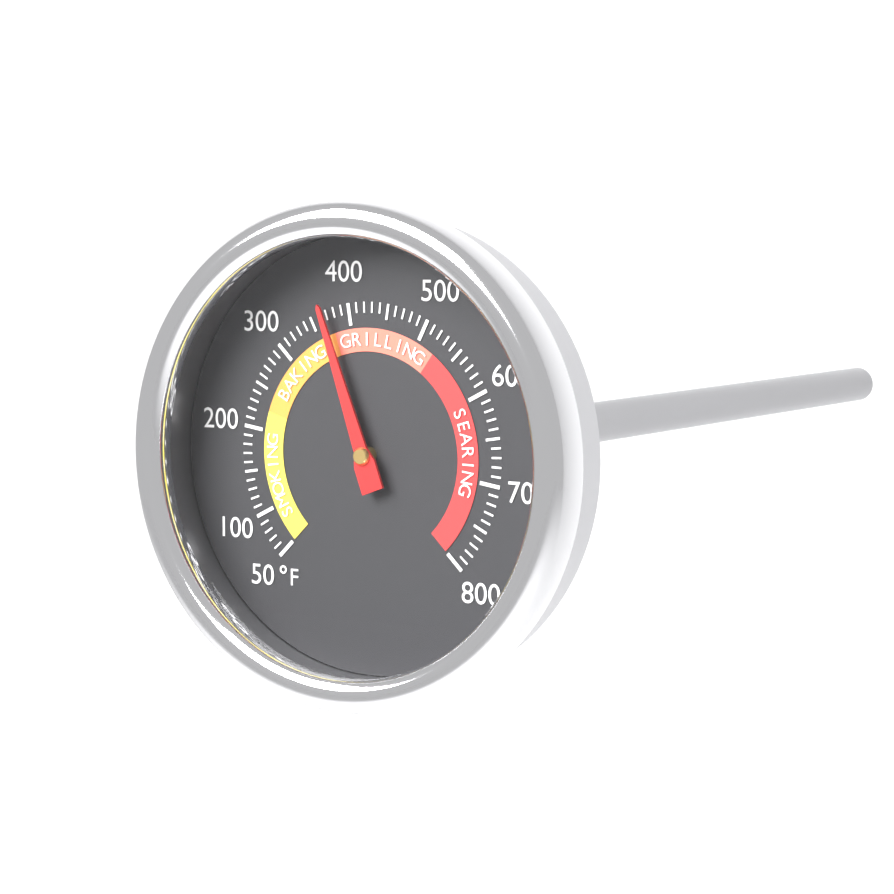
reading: 370 °F
